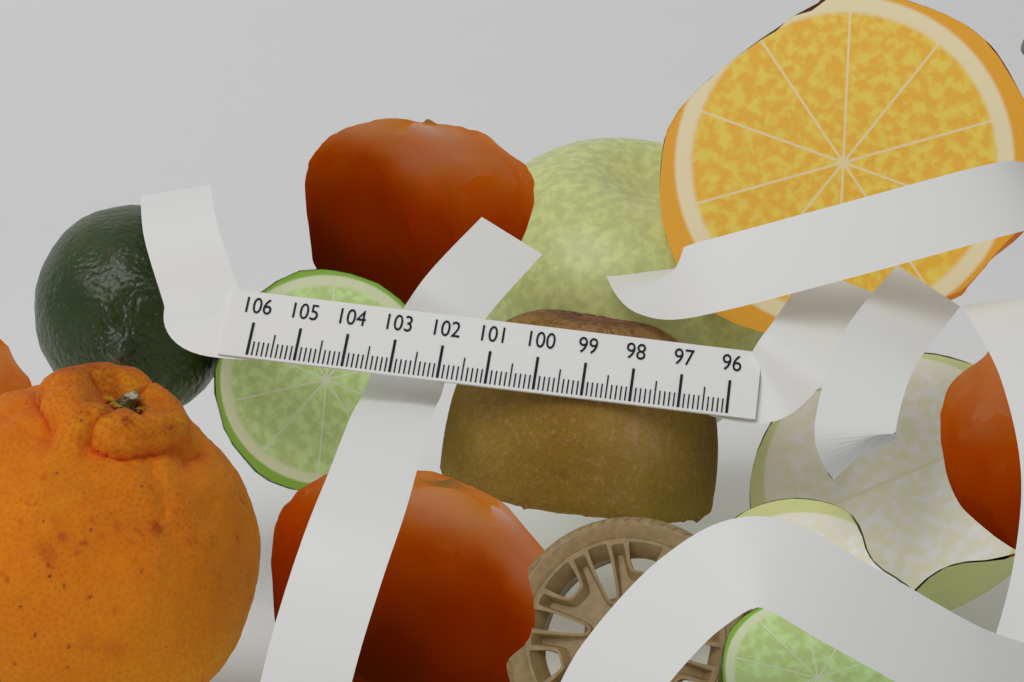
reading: 102.0 (no unit)
